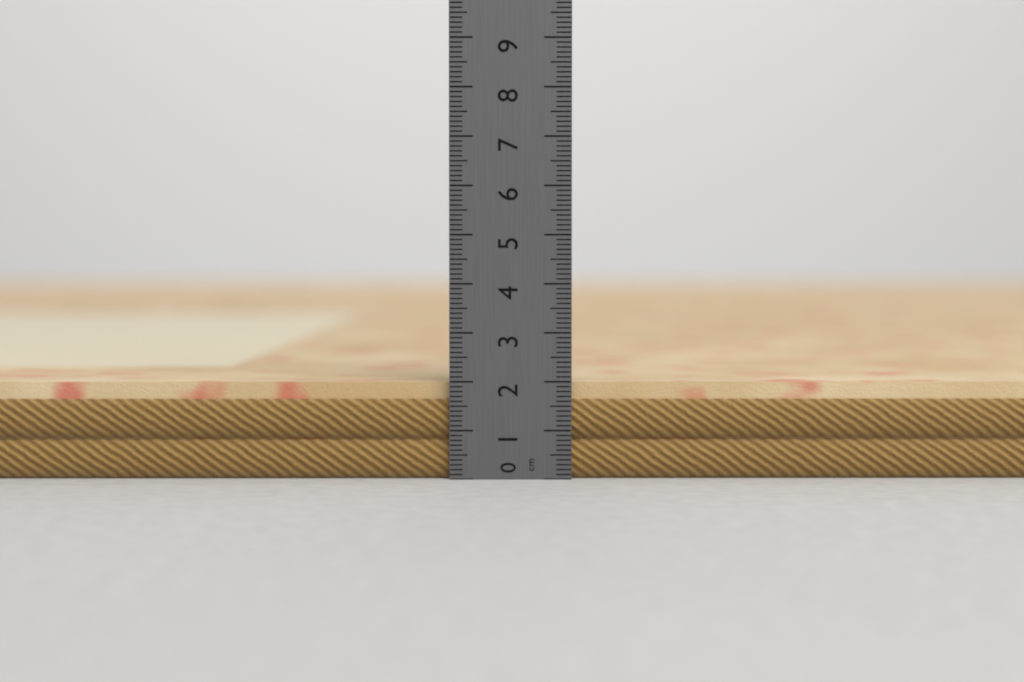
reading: 2.0 cm
